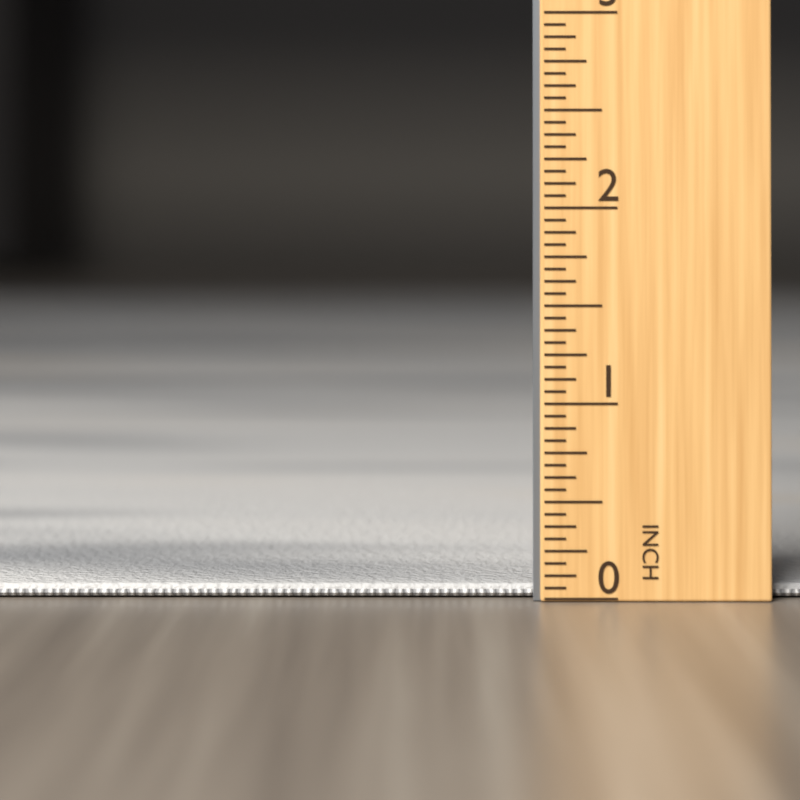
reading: 0.0625 in
